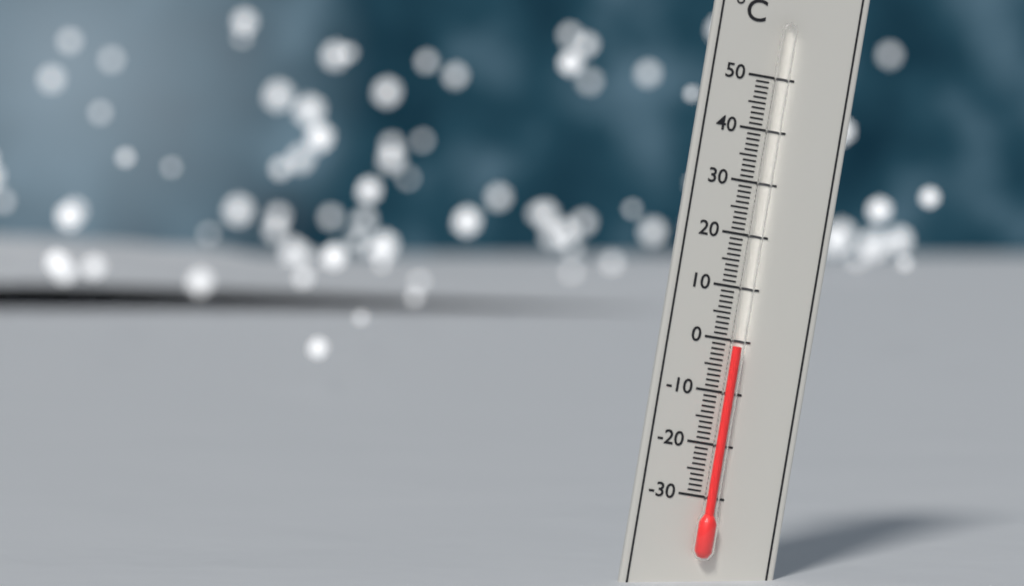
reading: -1 °C
